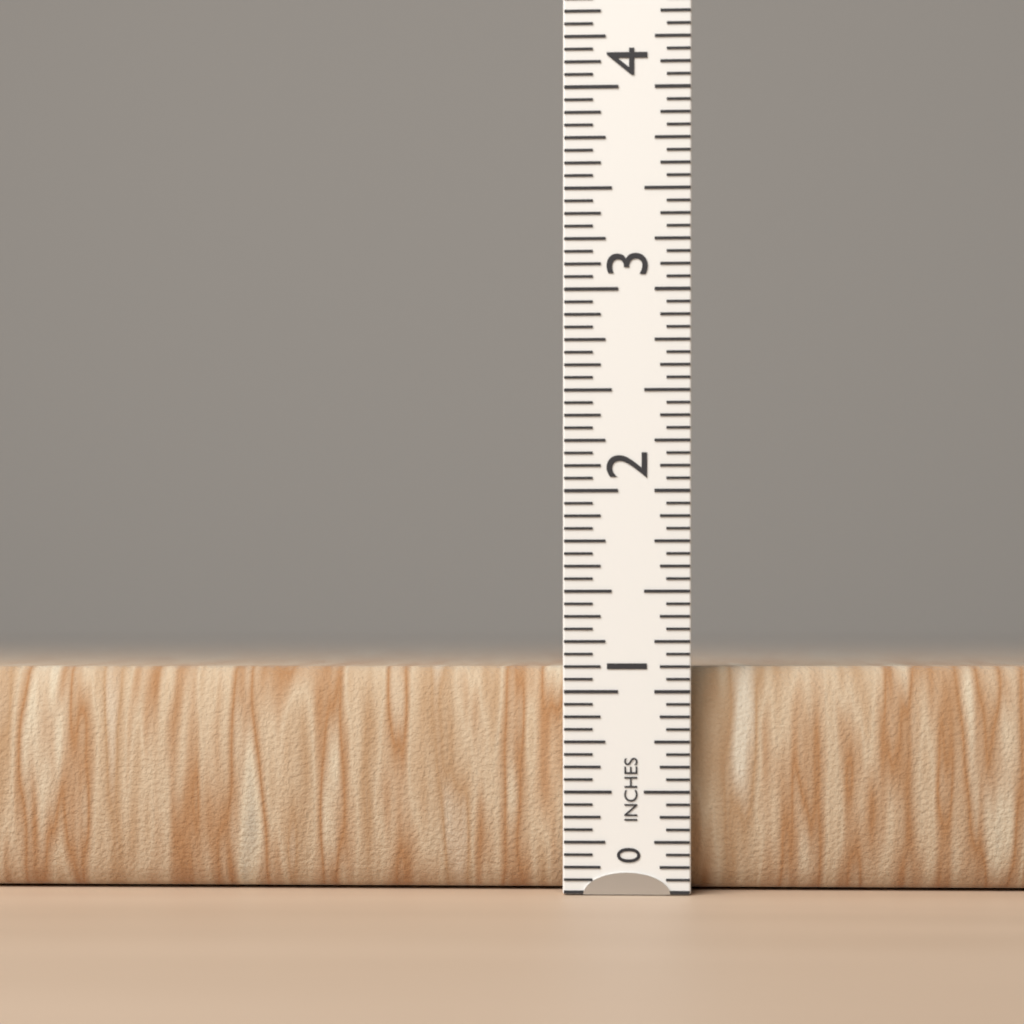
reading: 1.1250 in
